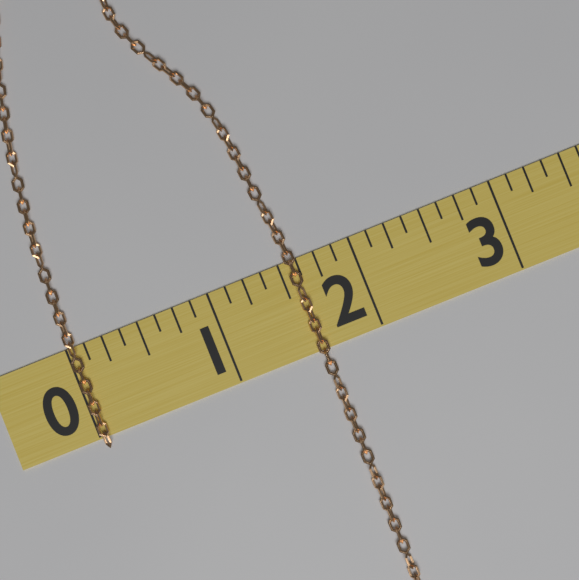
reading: 1.625 (no unit)
